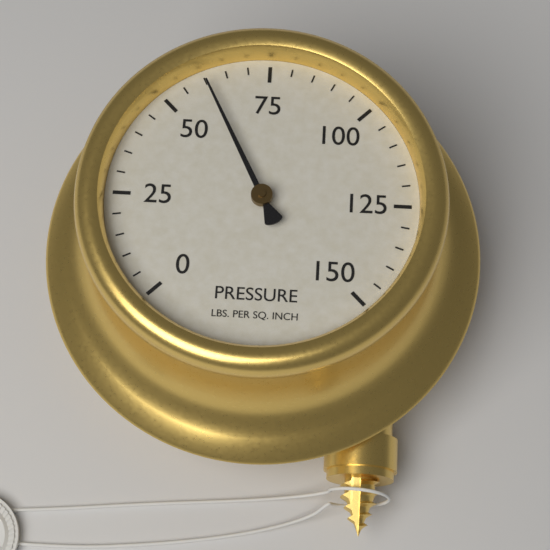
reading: 60 psi
